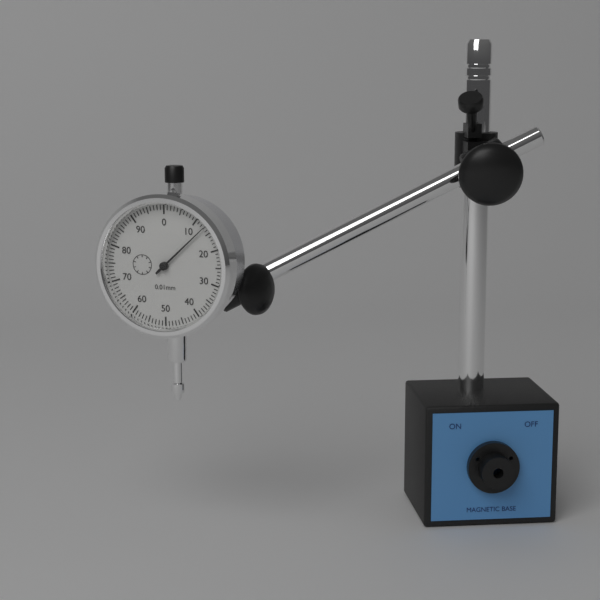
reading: 0.13 mm
